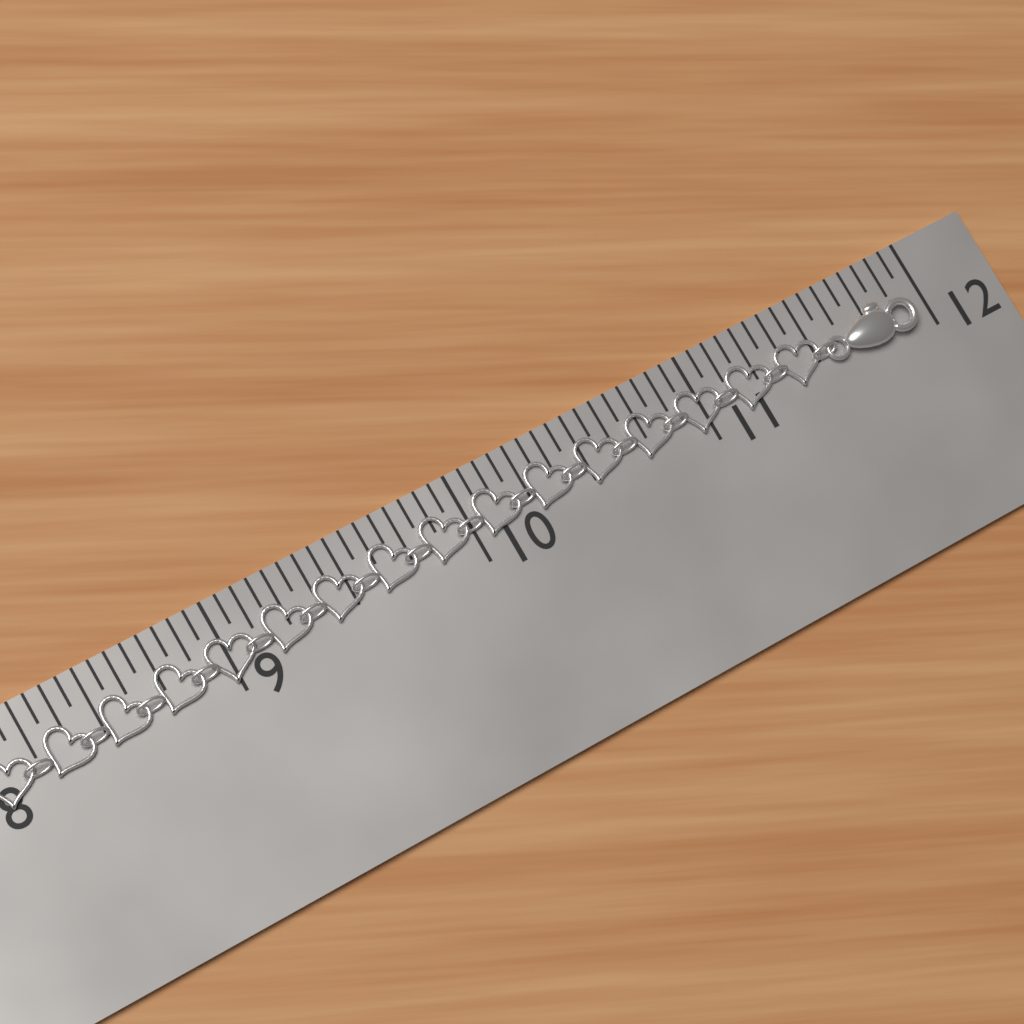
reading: 11.9375 in
